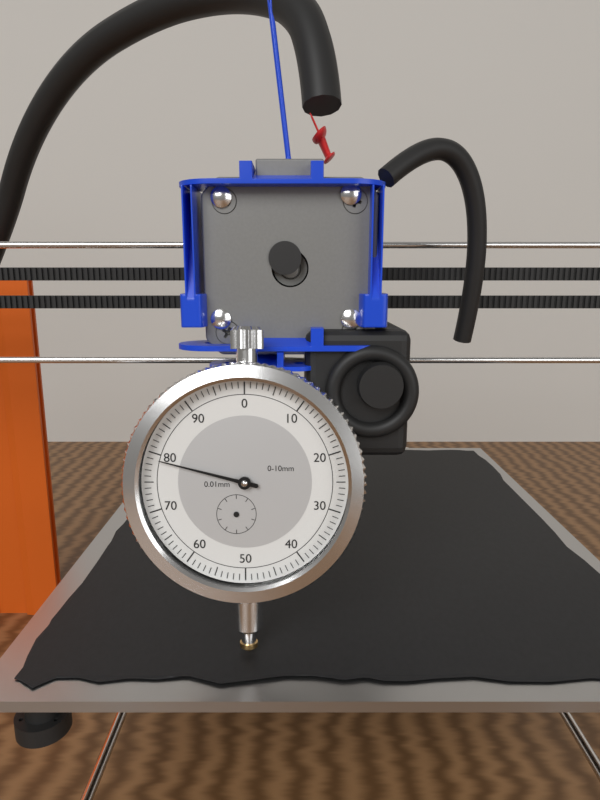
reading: 0.79 mm
